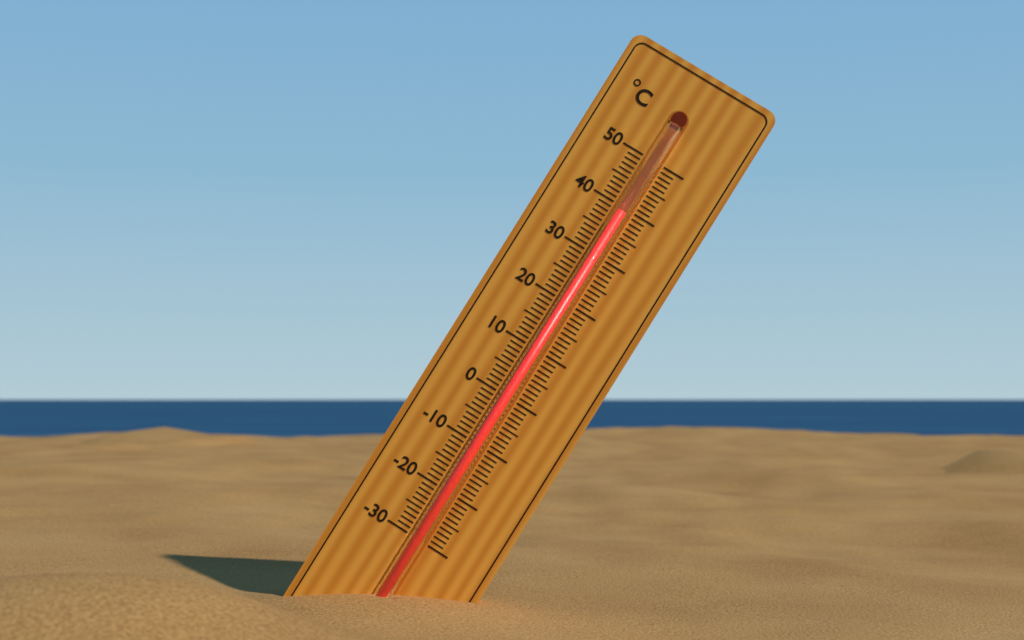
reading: 39 °C
